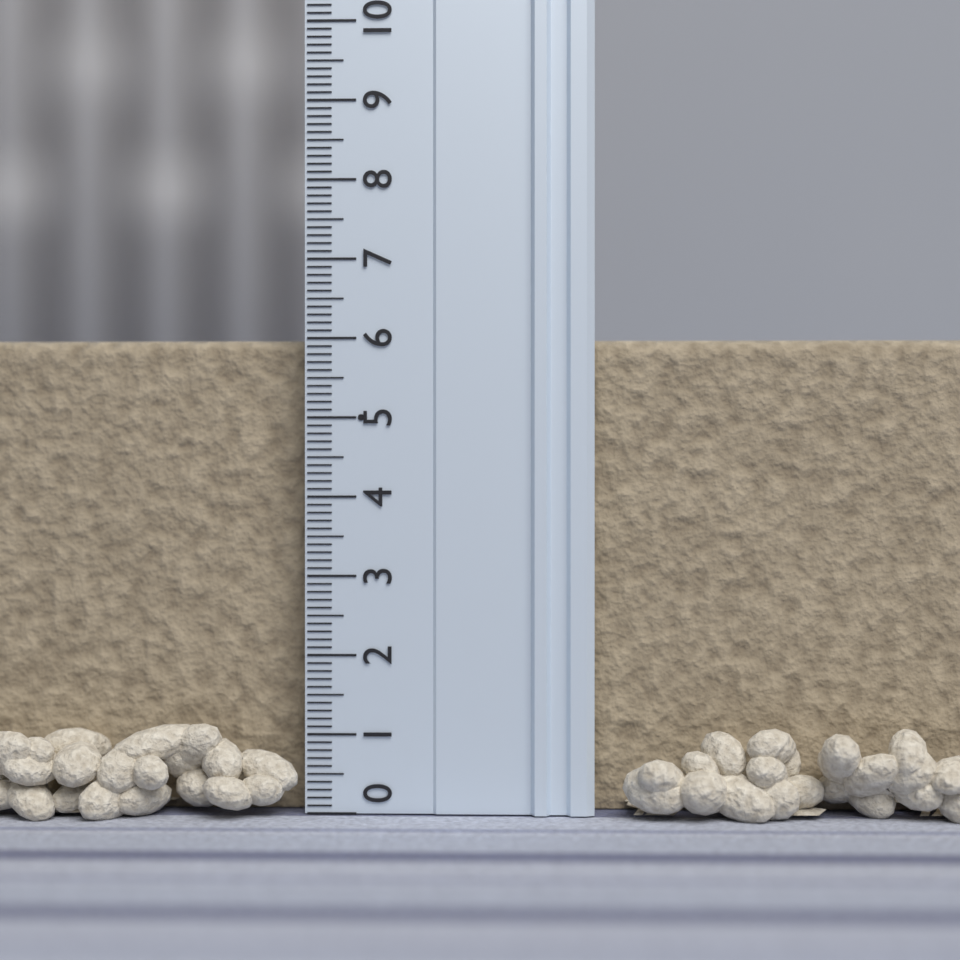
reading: 6.0 (no unit)
